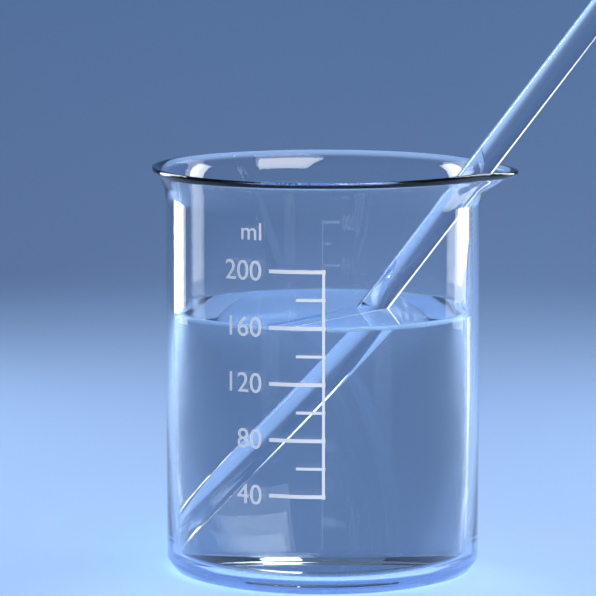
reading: 160 ml
